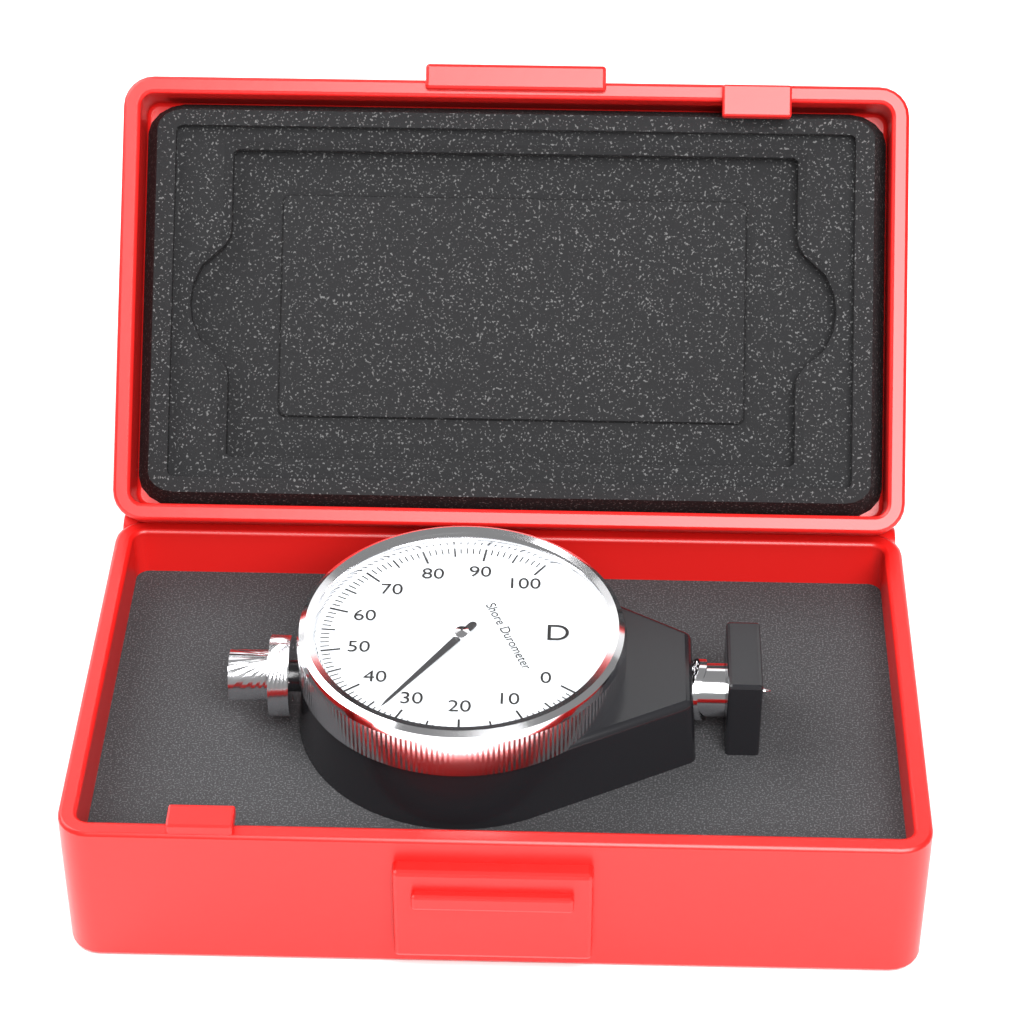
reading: 33 Shore D
